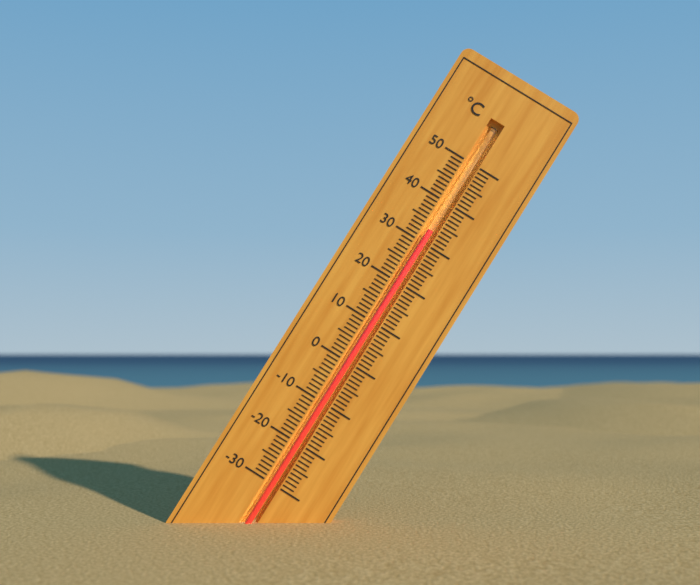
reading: 33 °C
